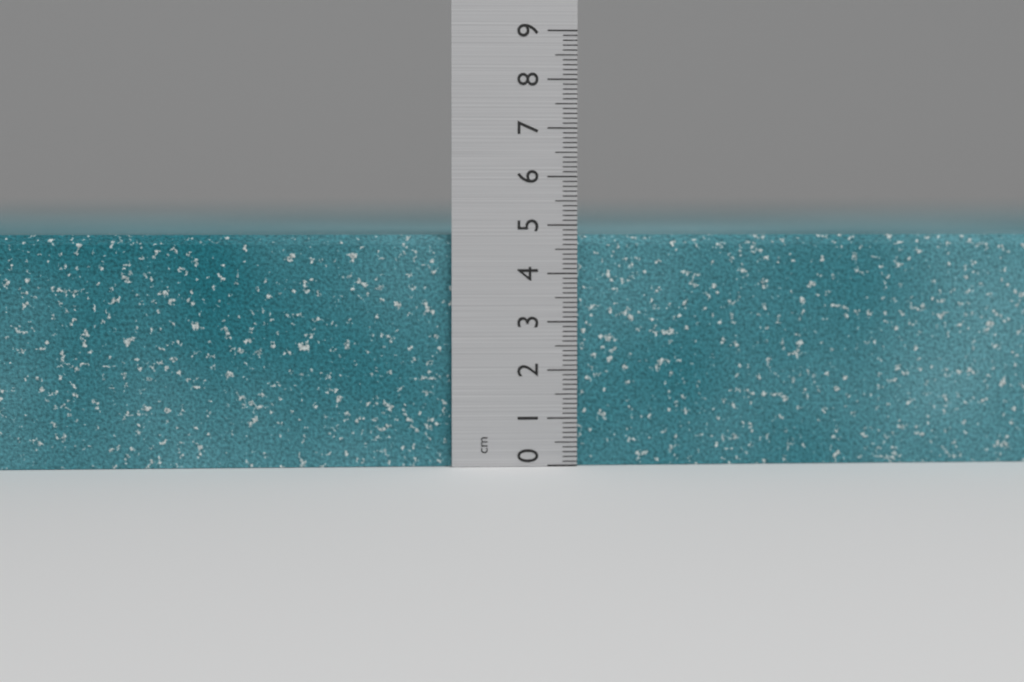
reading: 4.8 cm
